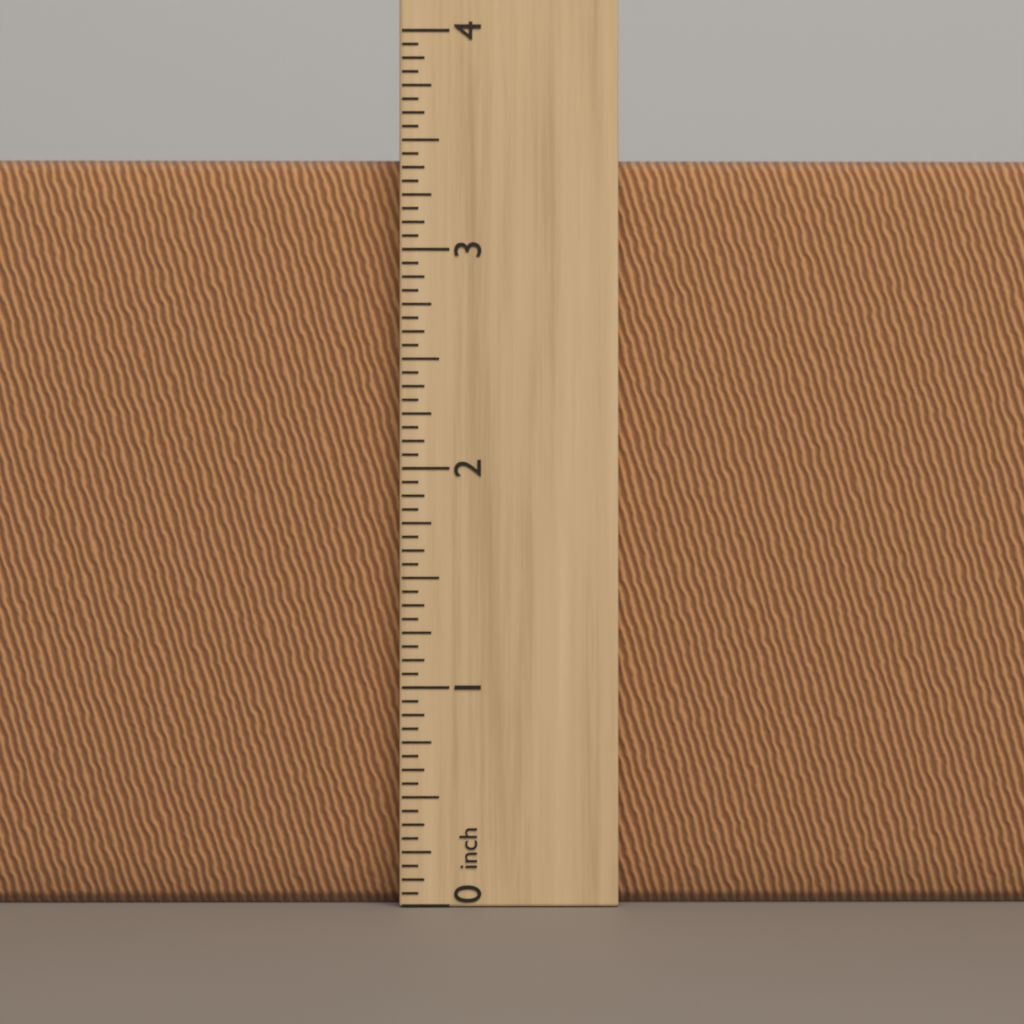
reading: 3.4375 inch
